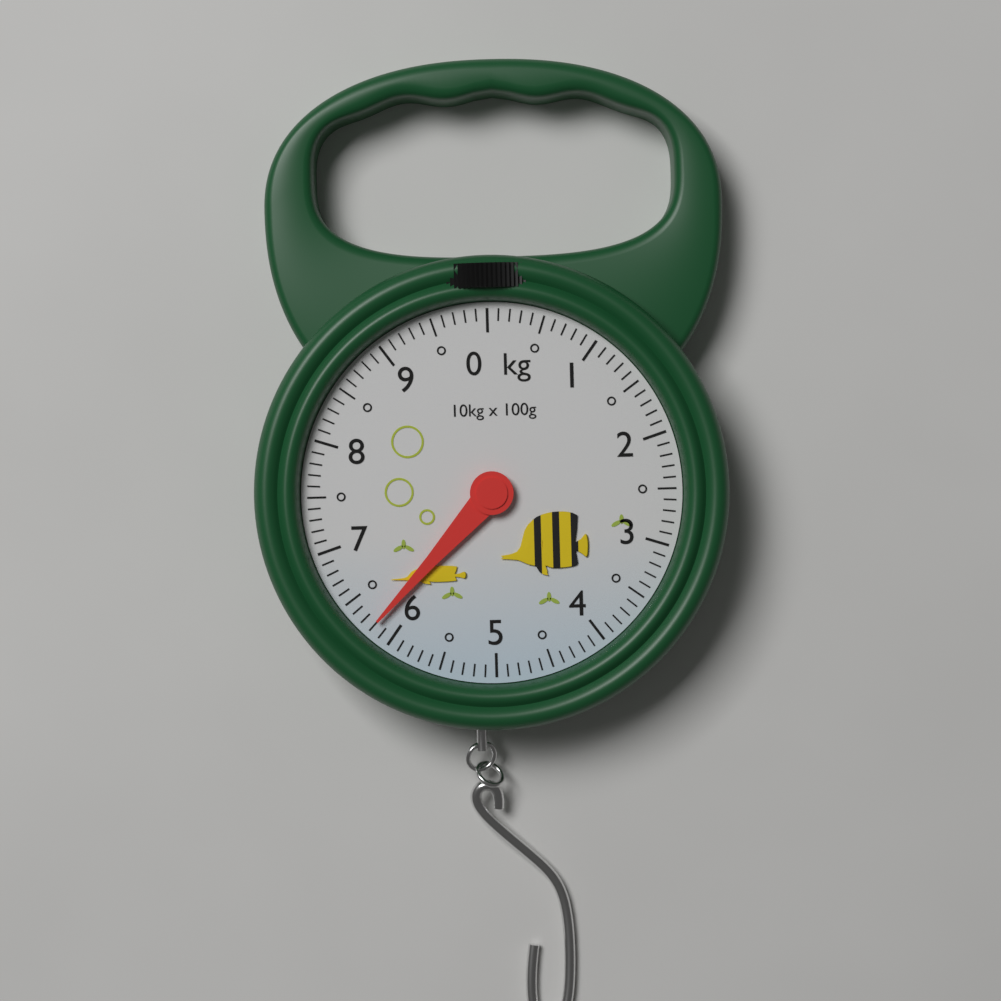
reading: 6.2 kg
